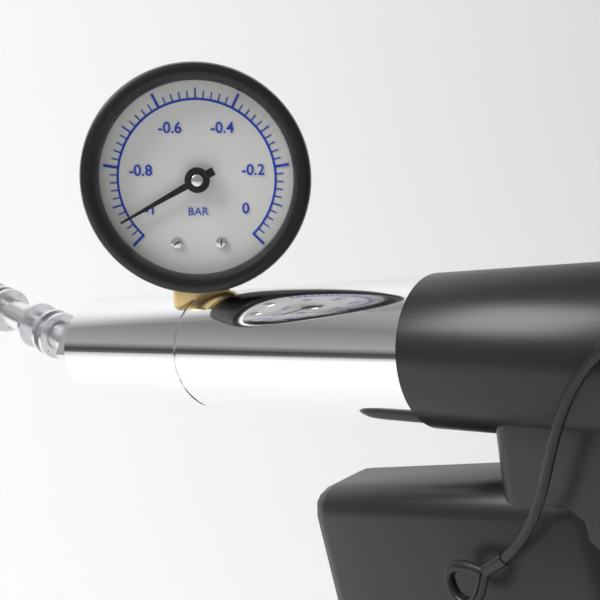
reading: -0.94 bar
